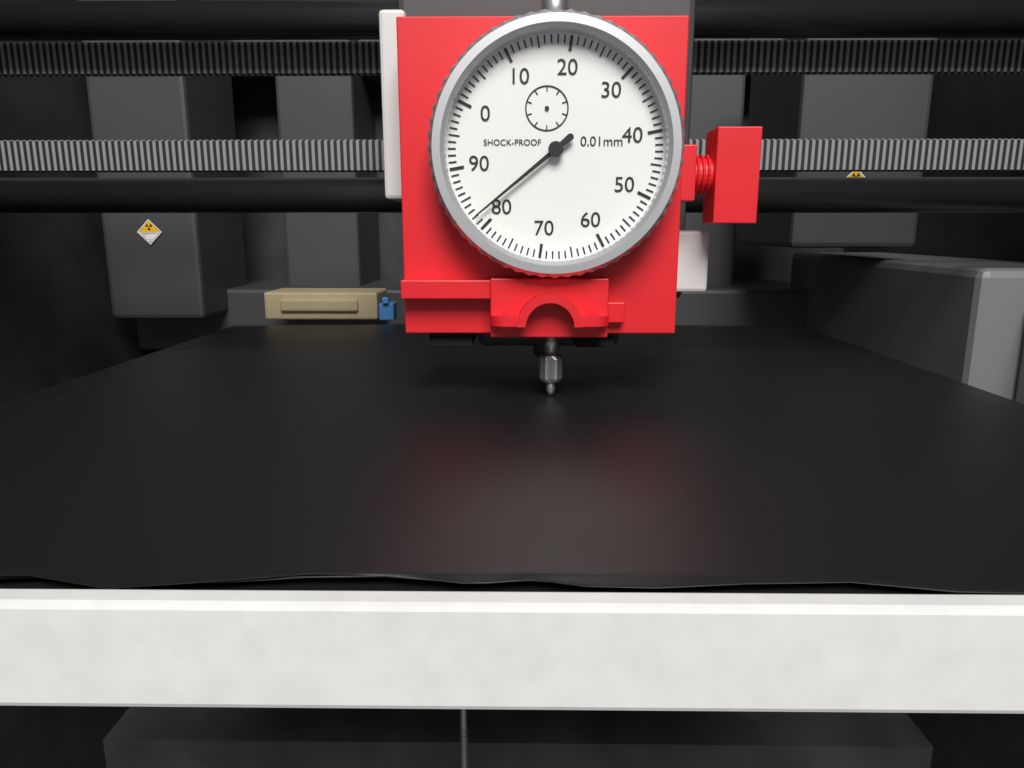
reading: 82 0.01mm
